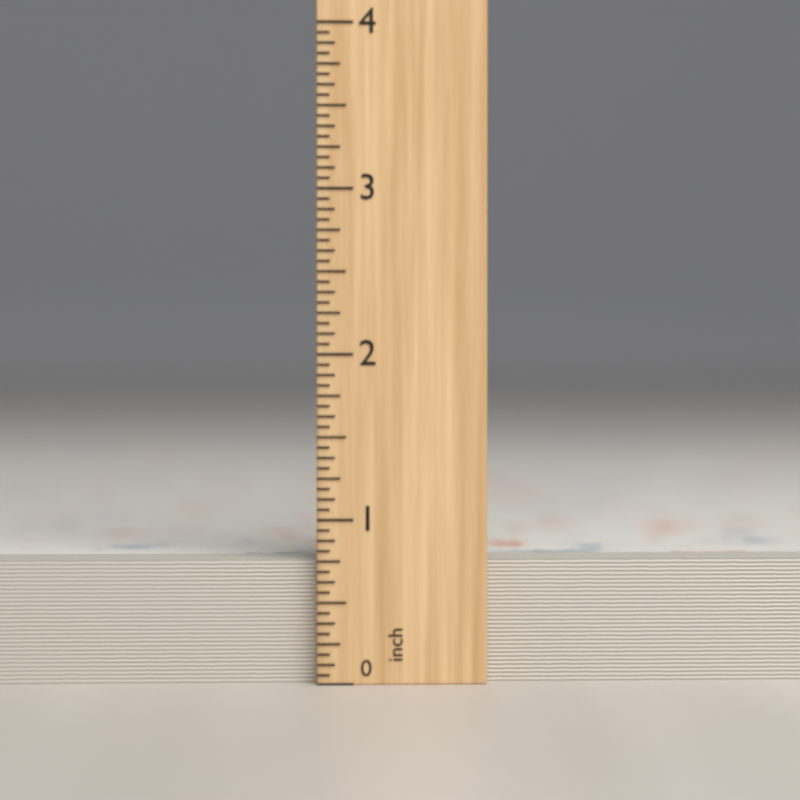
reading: 0.7500 inch
